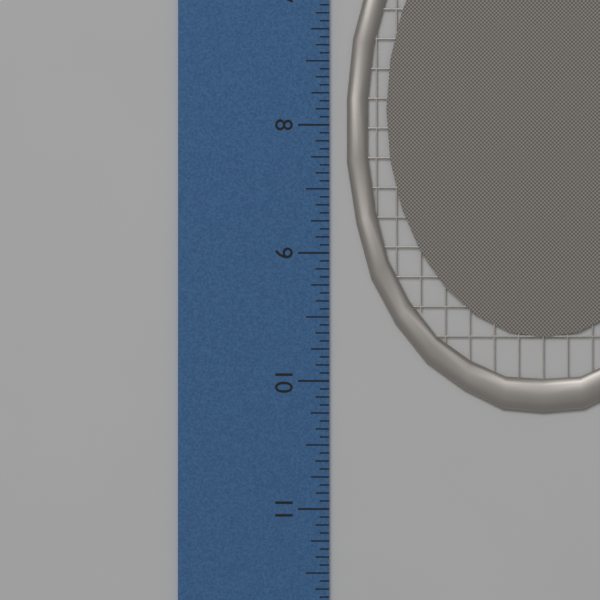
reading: 10.2500 inch
